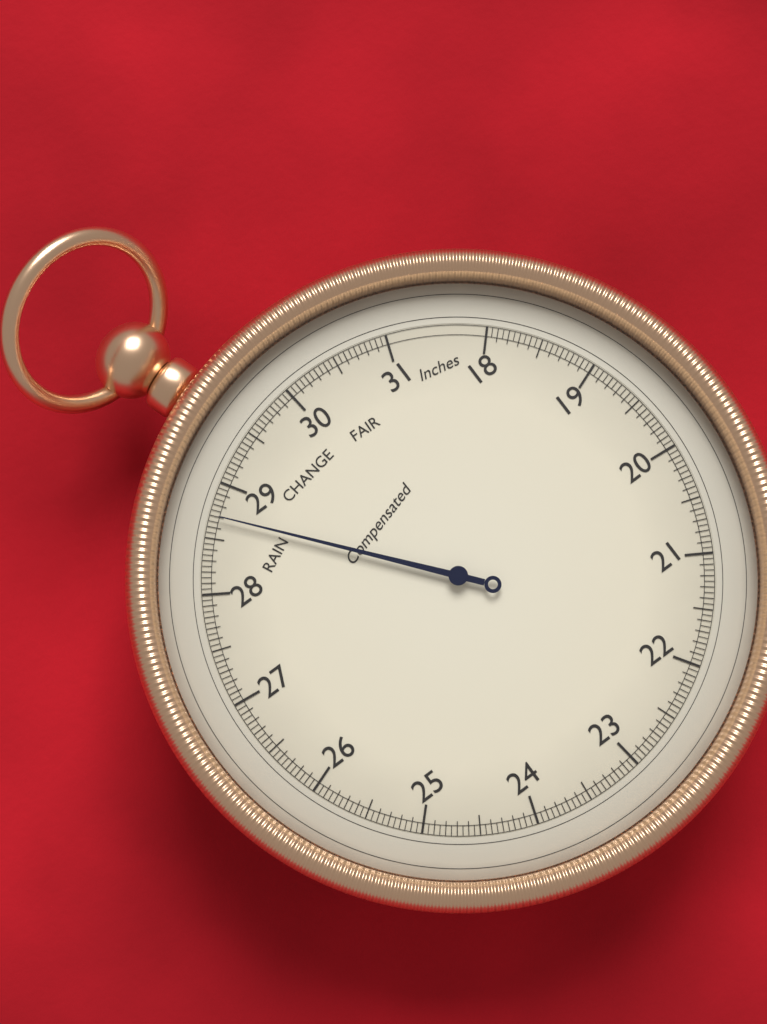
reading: 28.70 inHg
